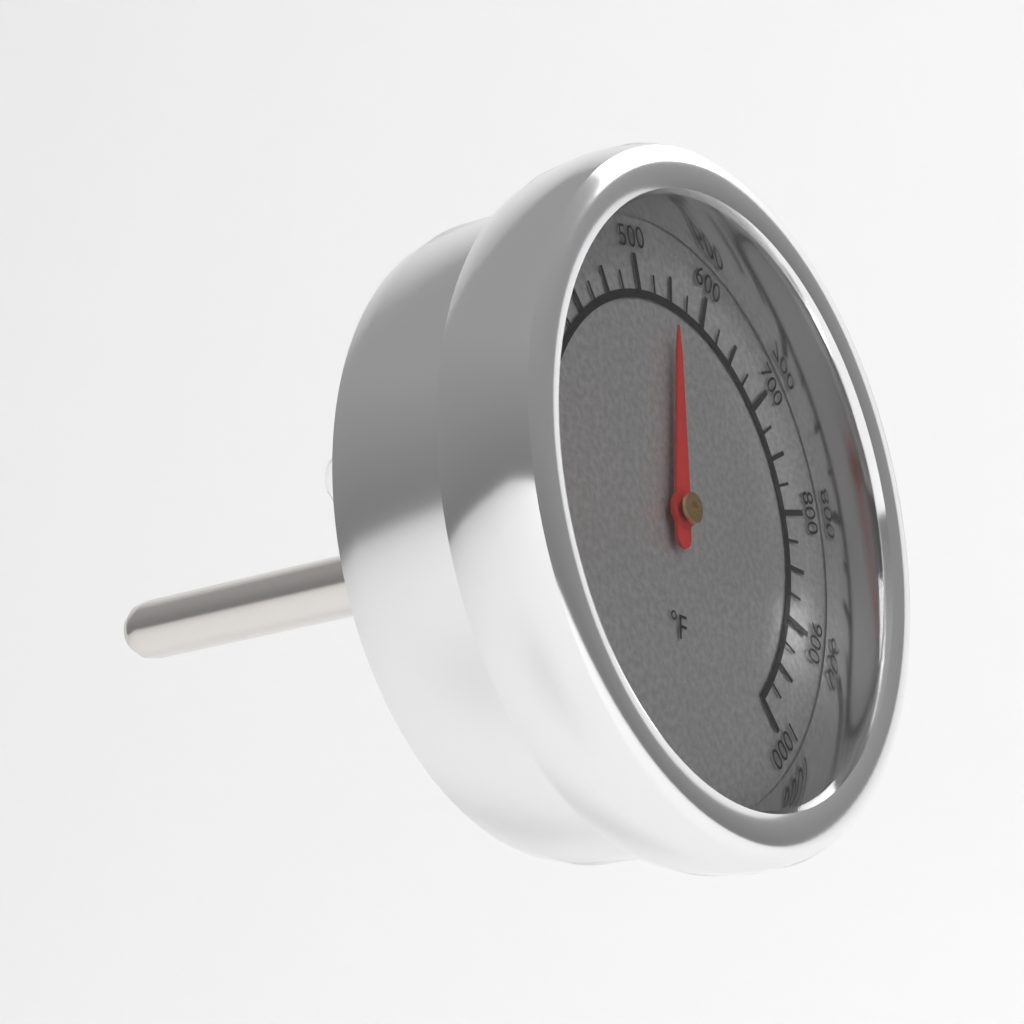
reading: 550 °F
